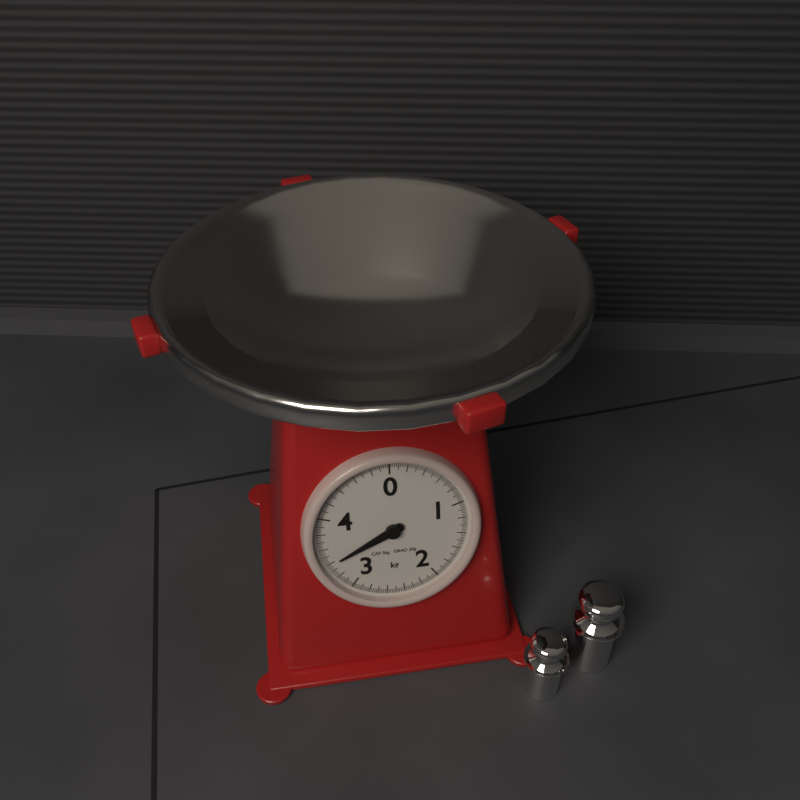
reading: 3.38 kg
